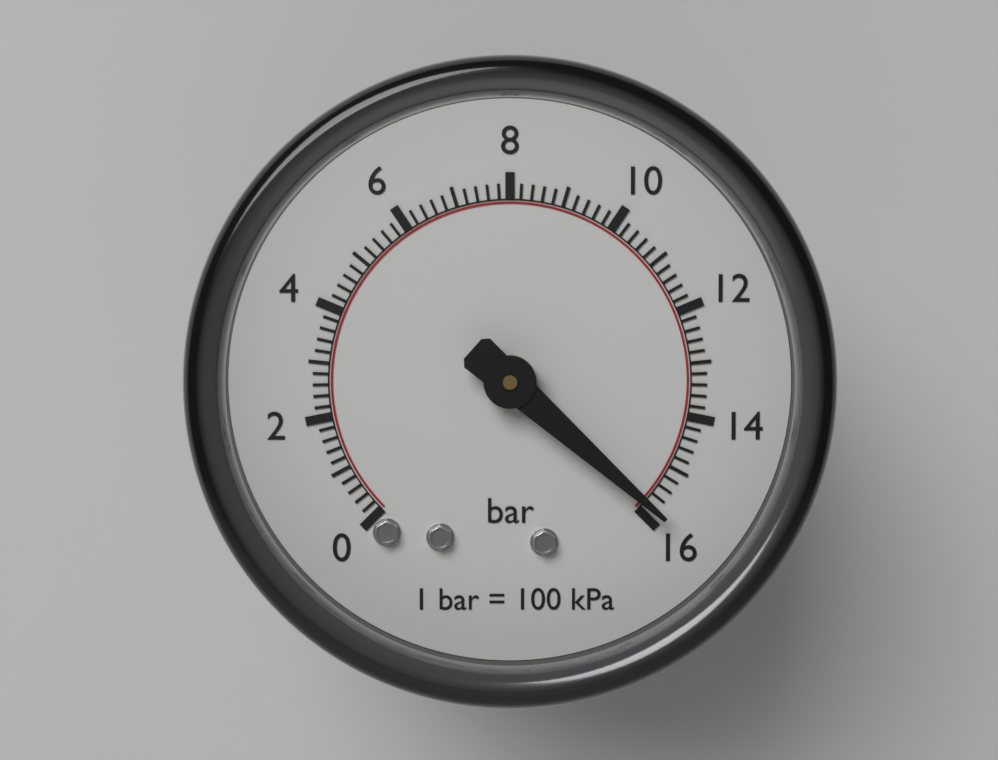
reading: 15.8 bar
